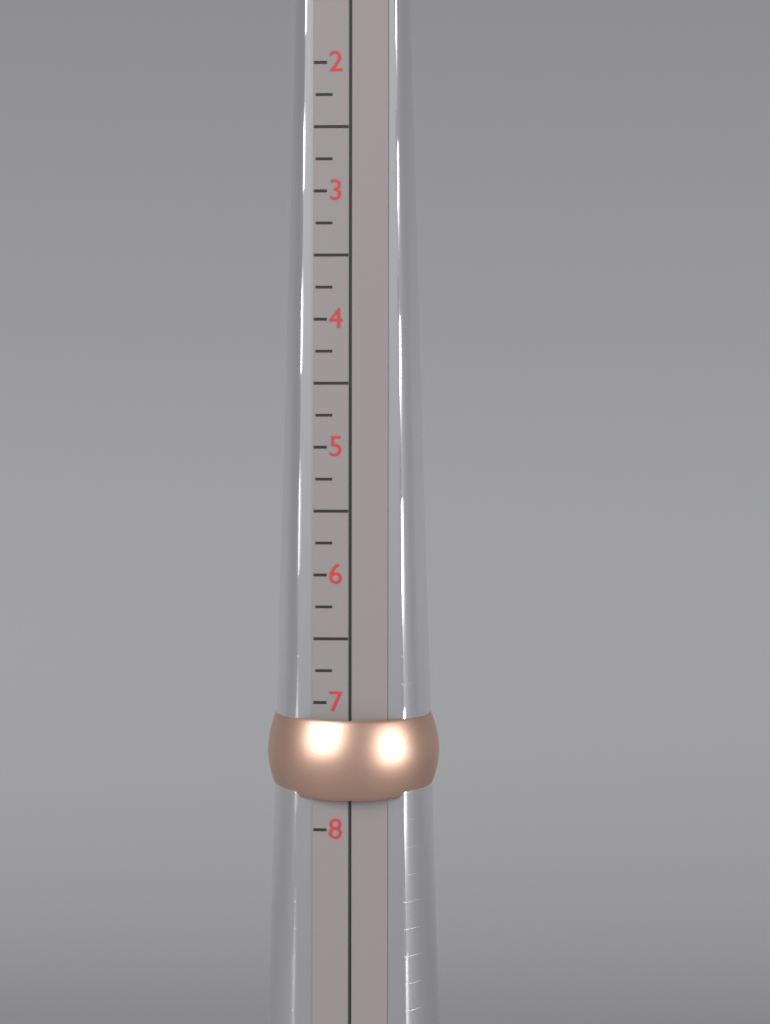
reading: 7.75 US
